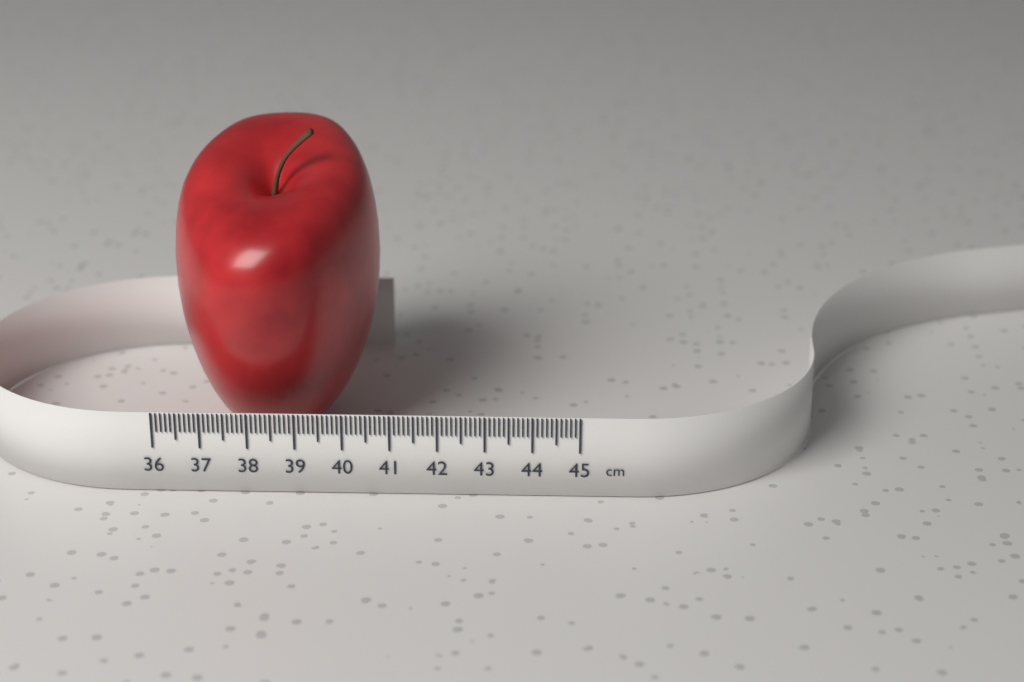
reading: 40.5 cm
